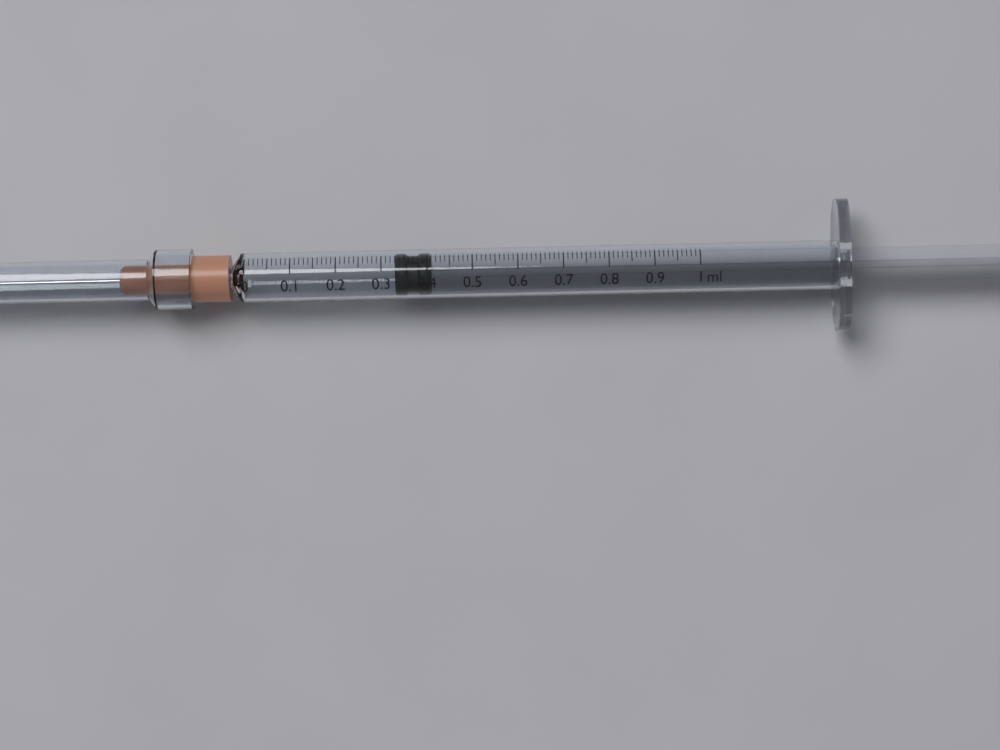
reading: 0.33 ml
